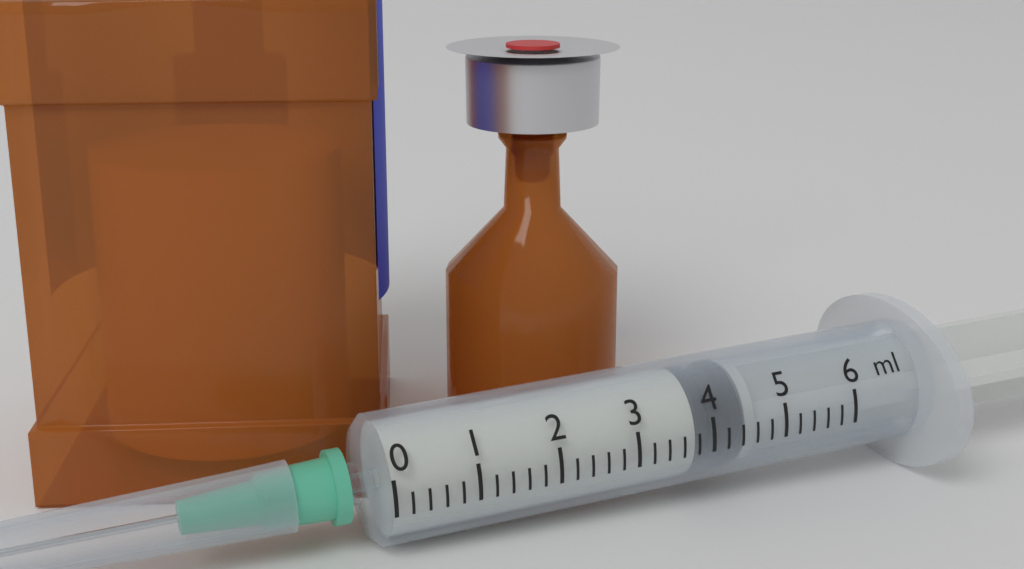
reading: 3.8 ml
